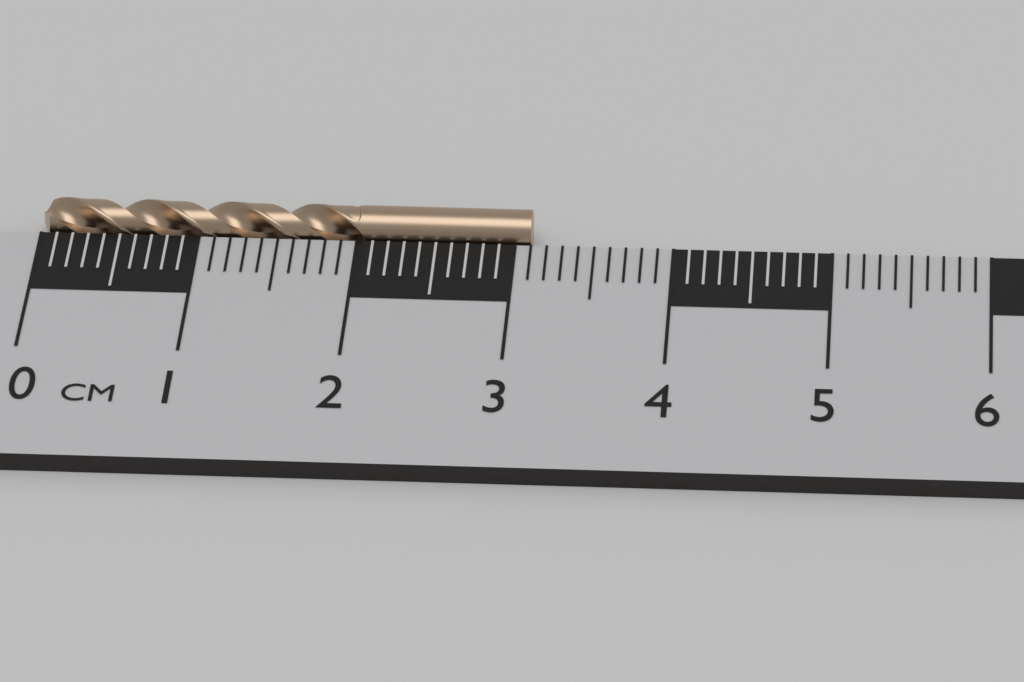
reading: 3.1 cm
